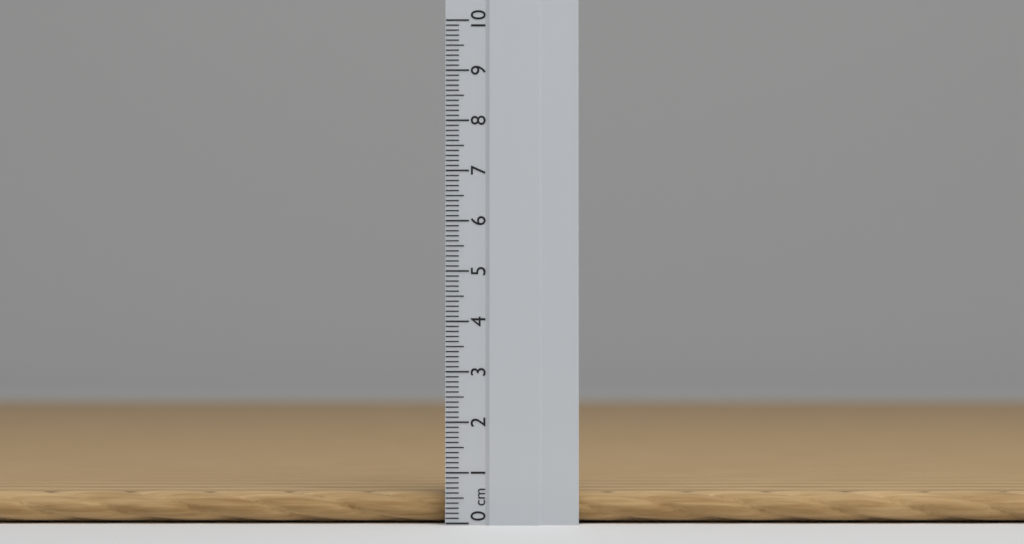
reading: 0.6 cm
